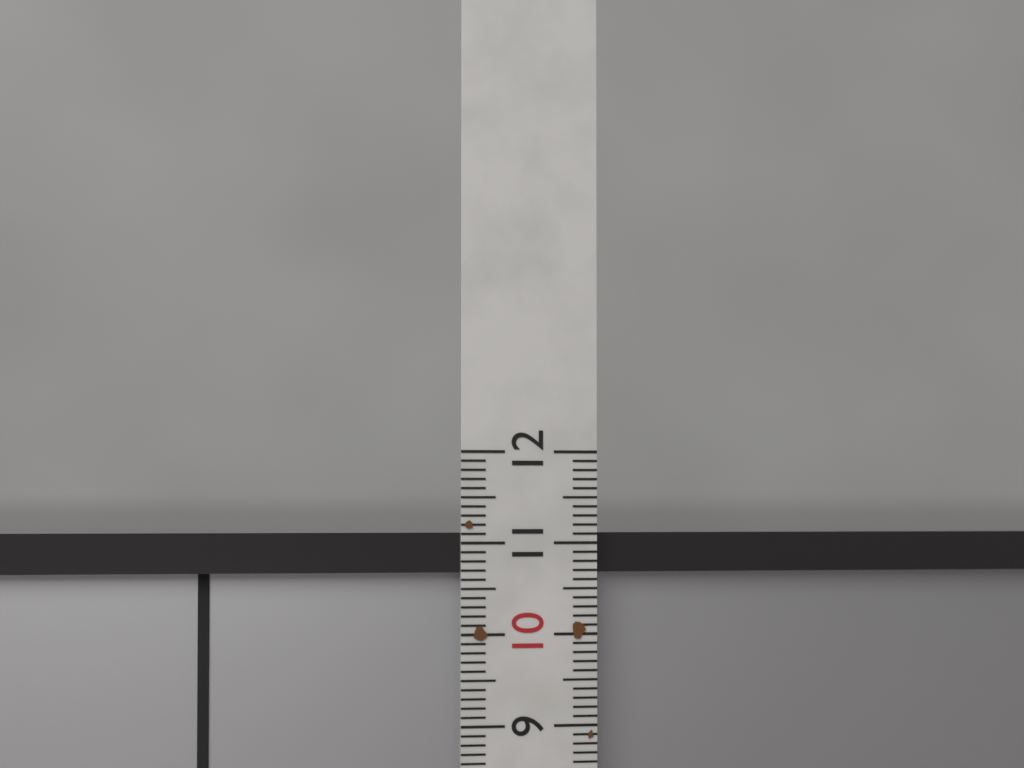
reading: 11.1 (no unit)
